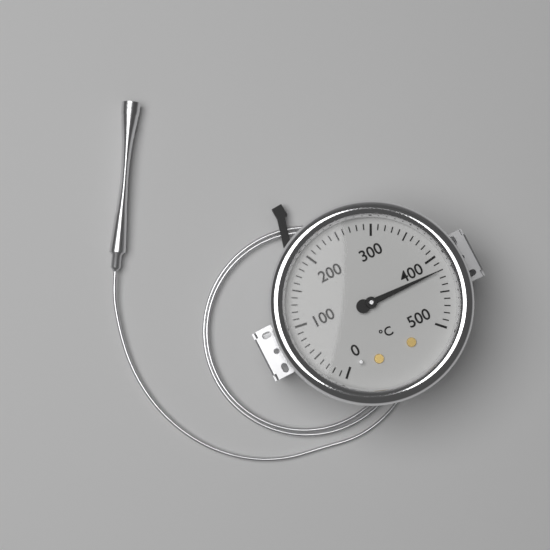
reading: 420 °C
